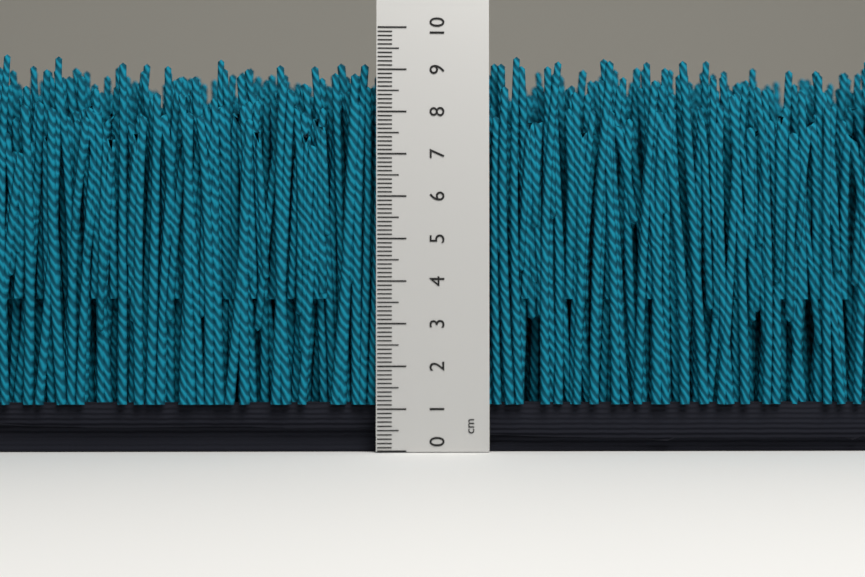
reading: 9.4 cm
